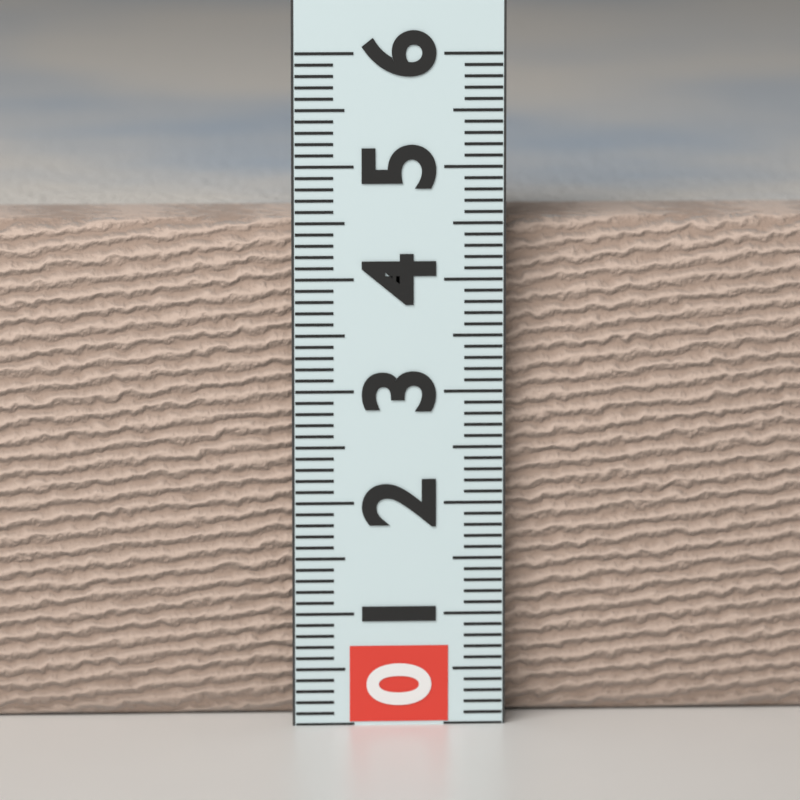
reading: 4.5 (no unit)
